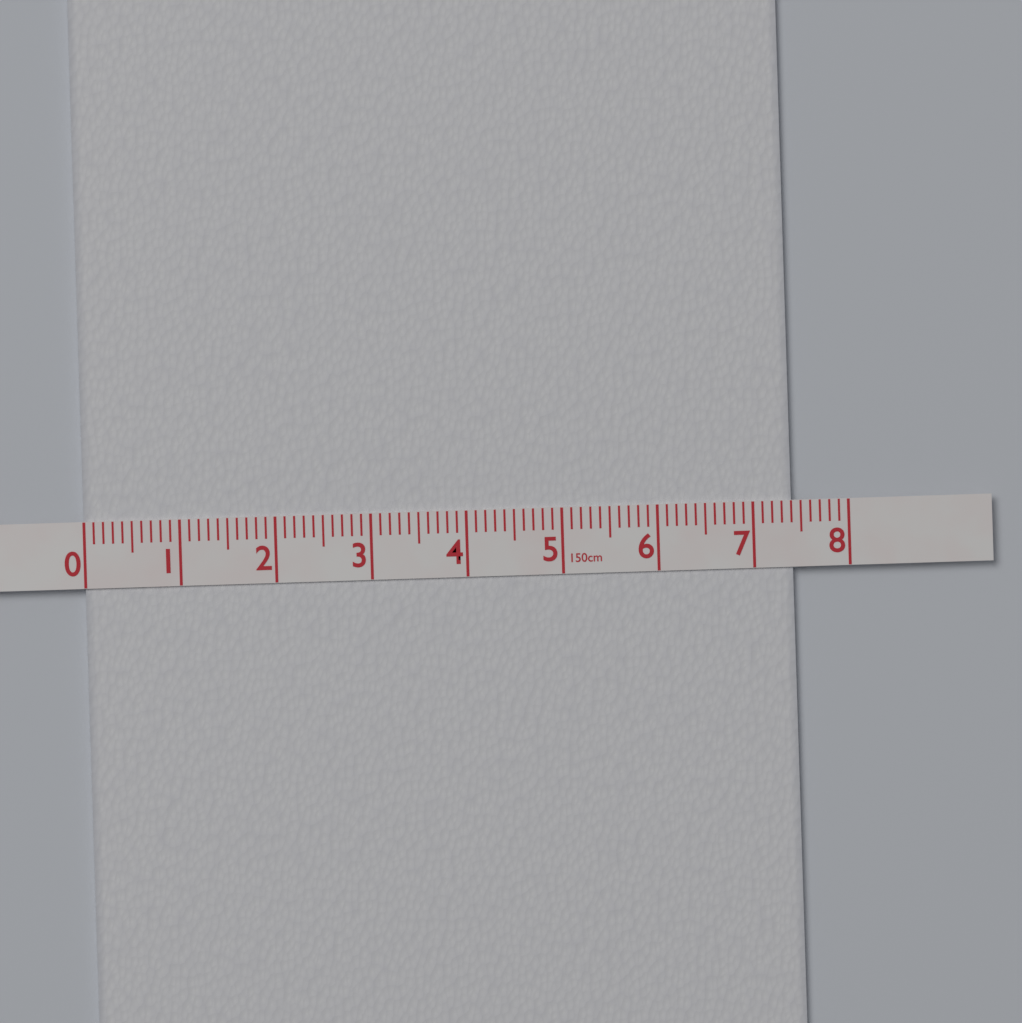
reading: 7.4 cm
